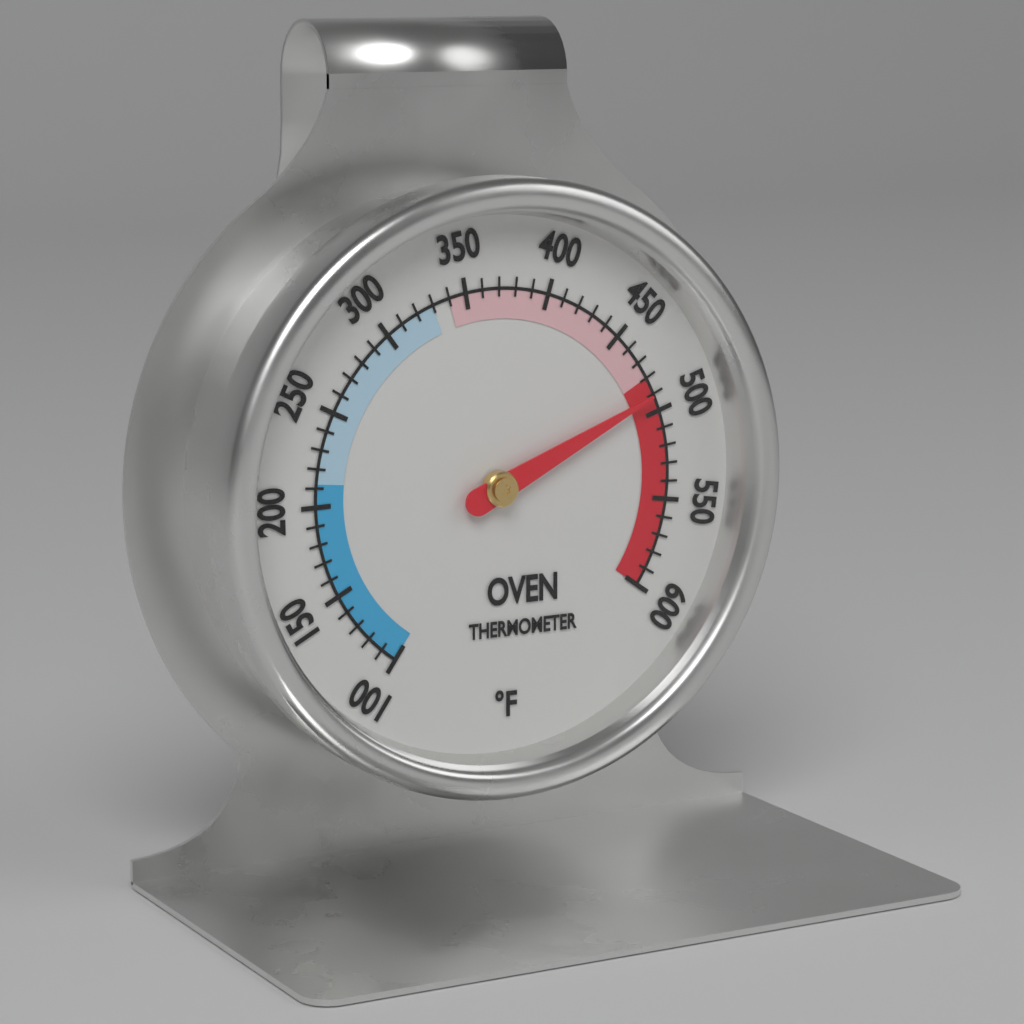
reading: 490 °F
